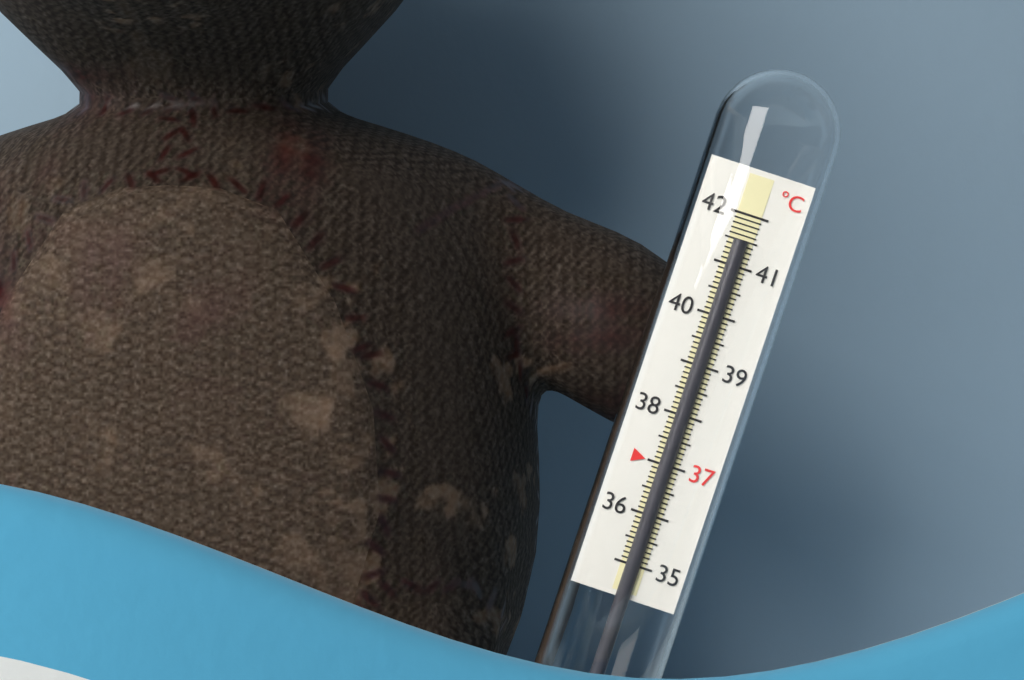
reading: 41.5 °C
